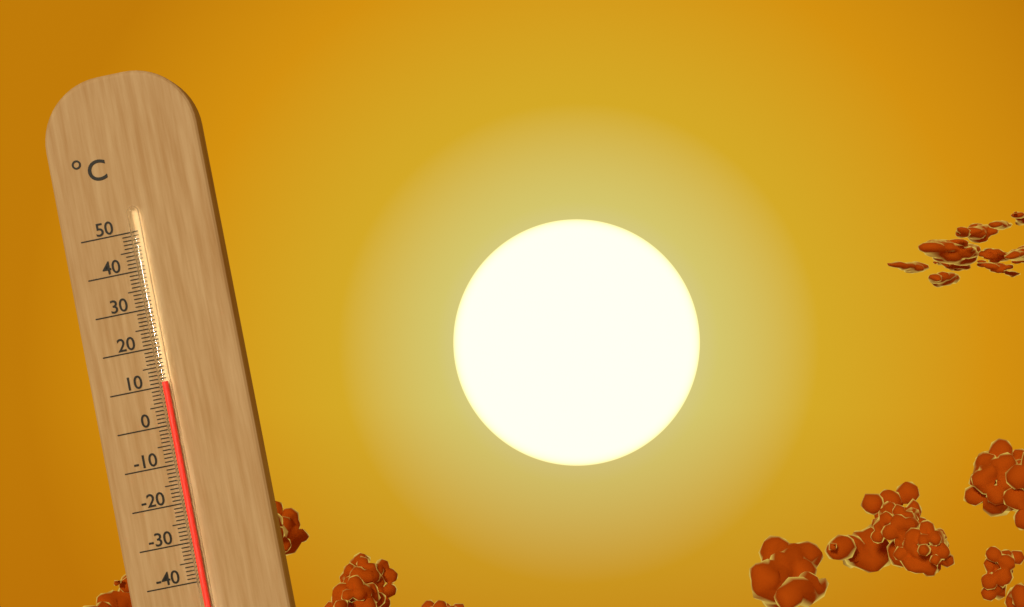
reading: 11 °C
